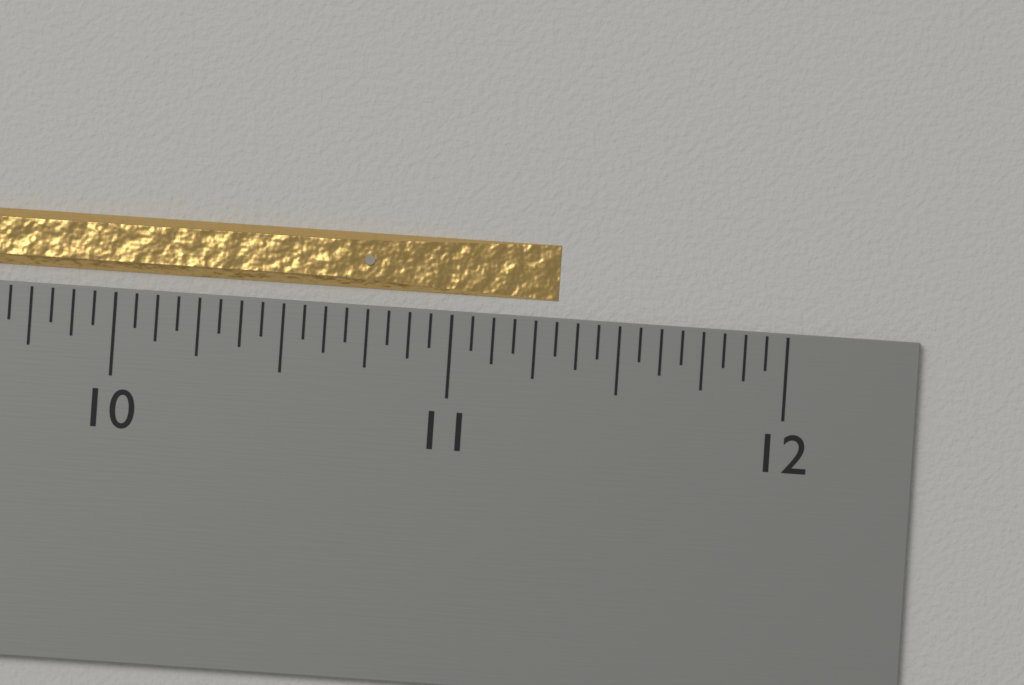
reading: 11.3125 inch
